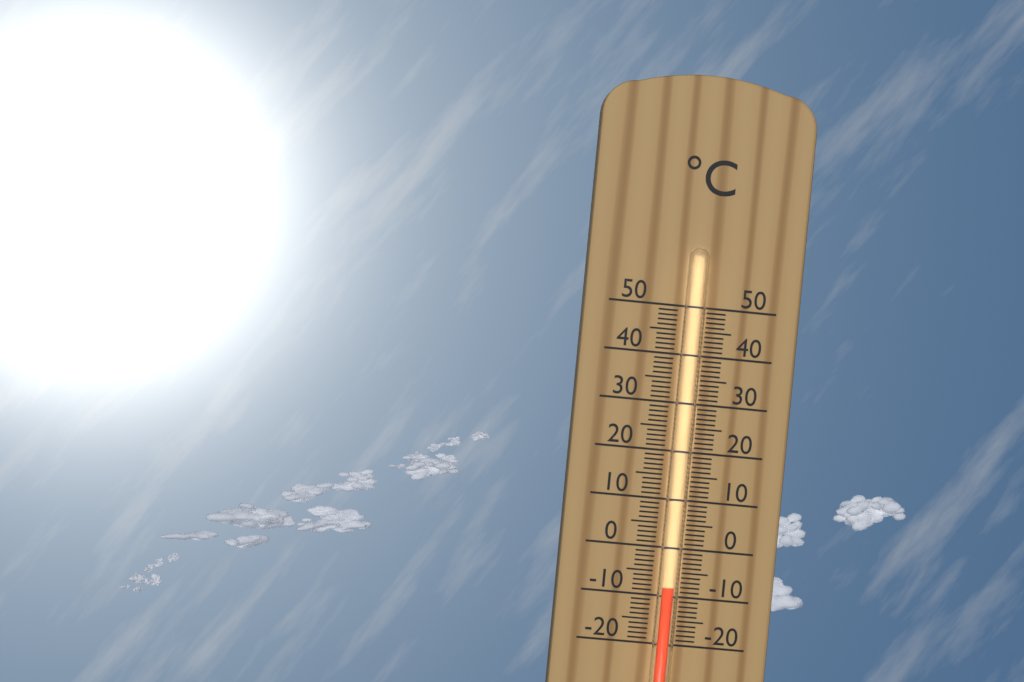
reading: -8 °C
